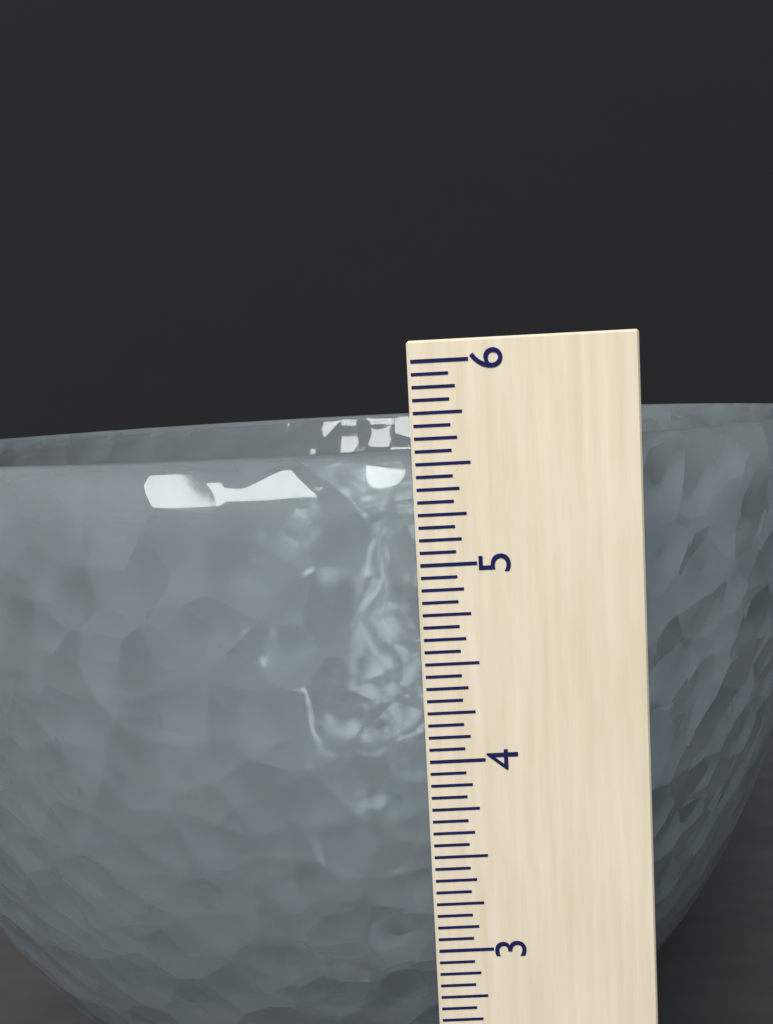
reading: 5.5625 (no unit)
